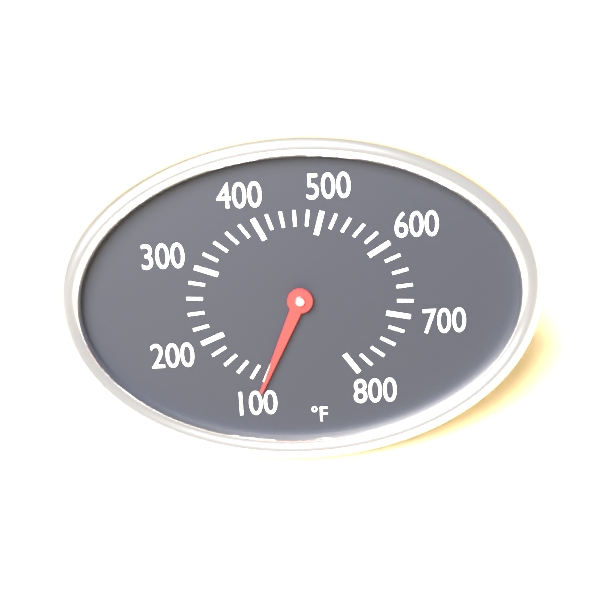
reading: 100 °F
